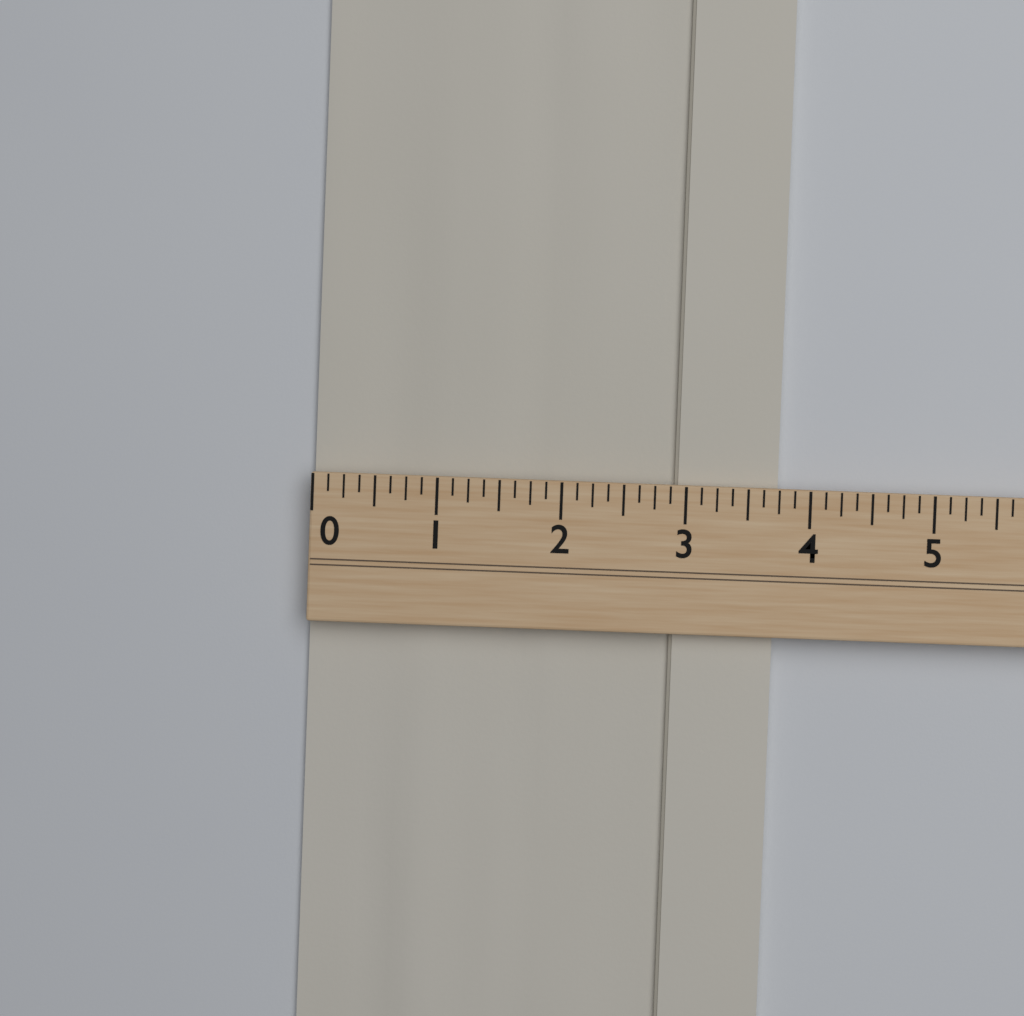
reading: 3.750 (no unit)
